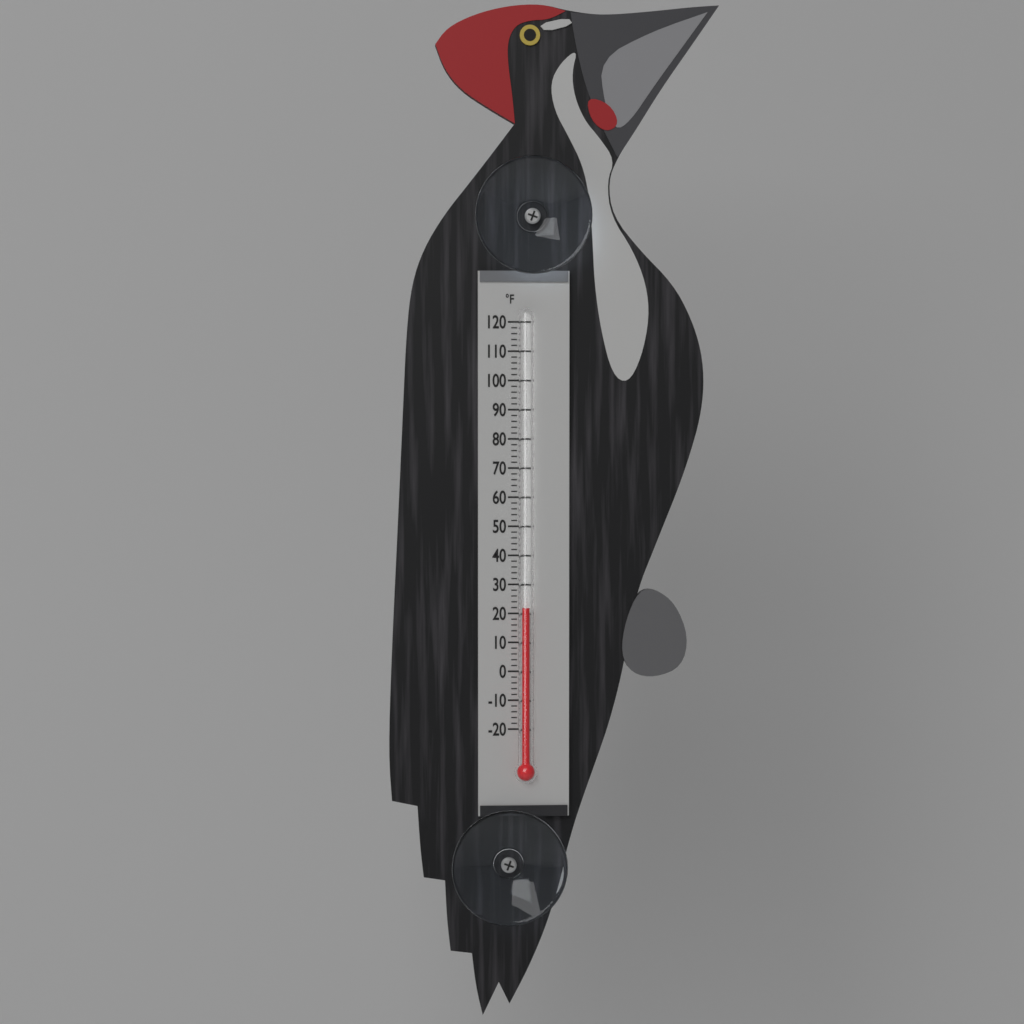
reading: 22 °F
